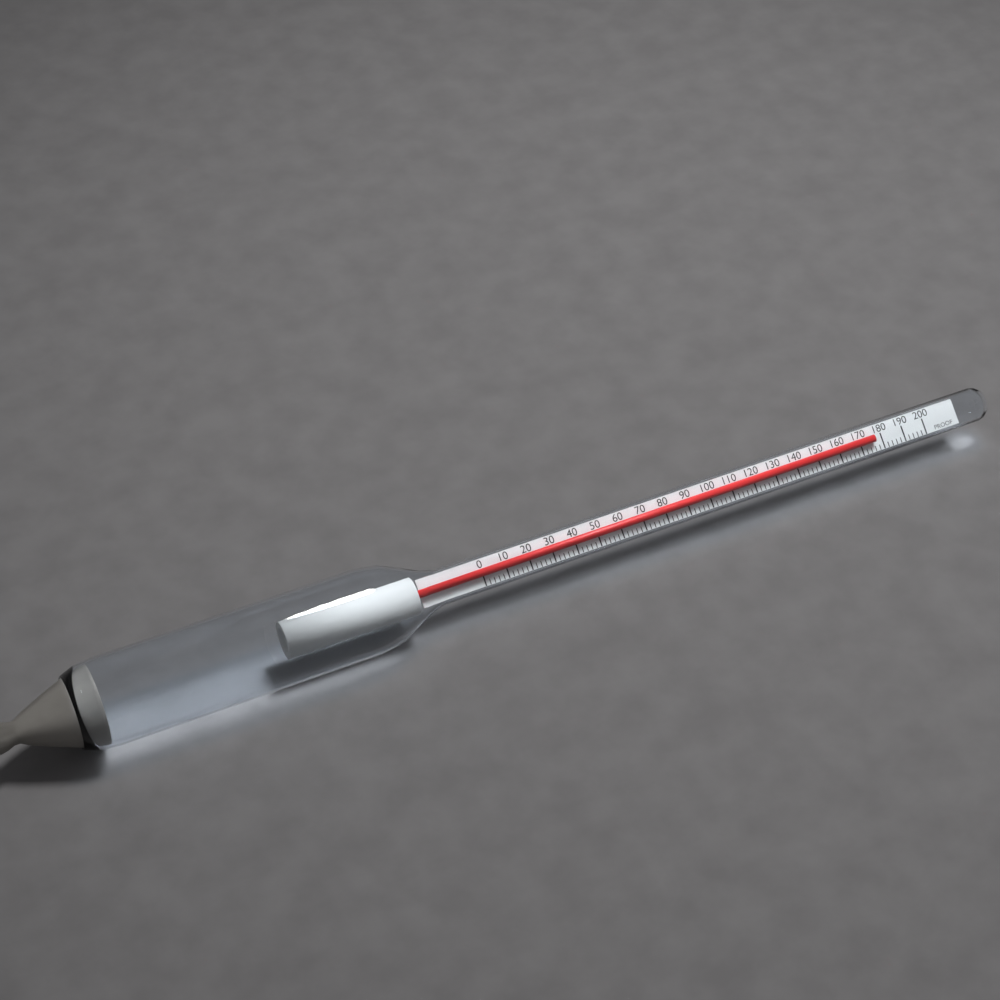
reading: 176 proof
